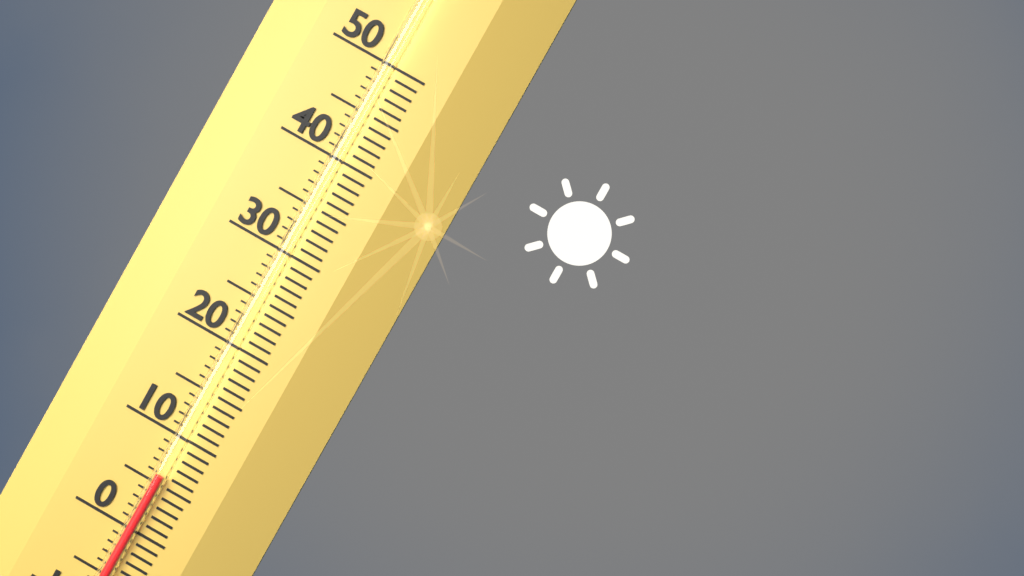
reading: 6 (no unit)
